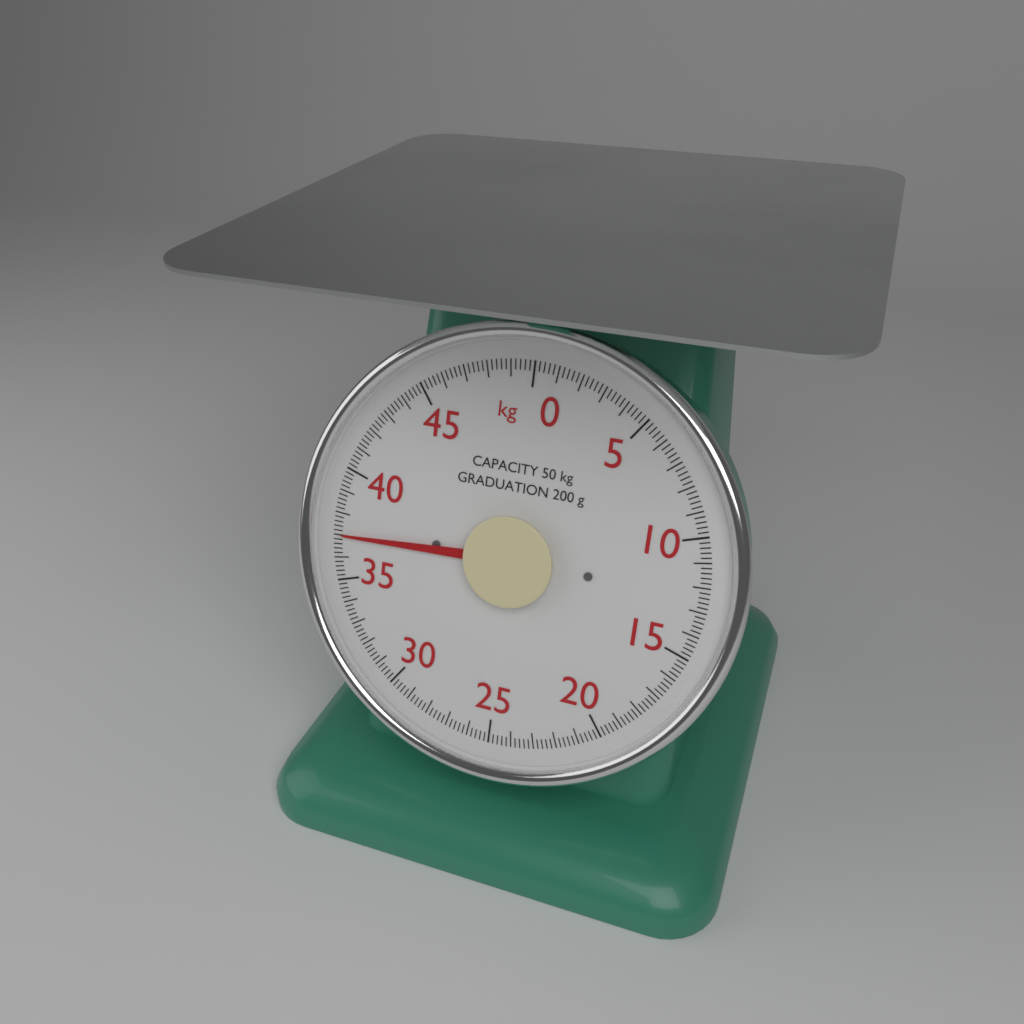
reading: 37.0 kg
